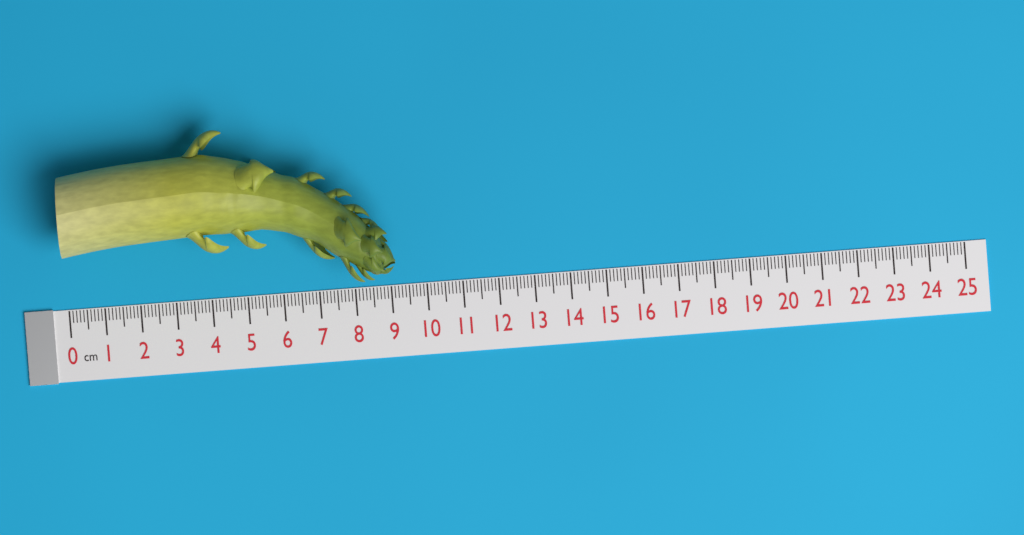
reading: 9.2 cm
